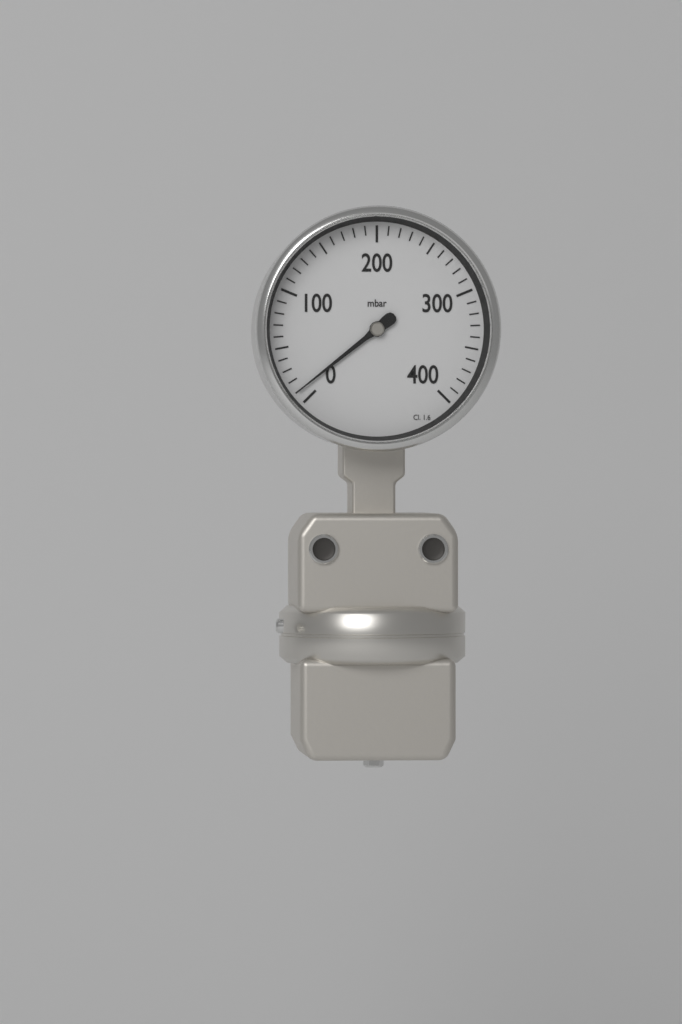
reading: 10 mbar
